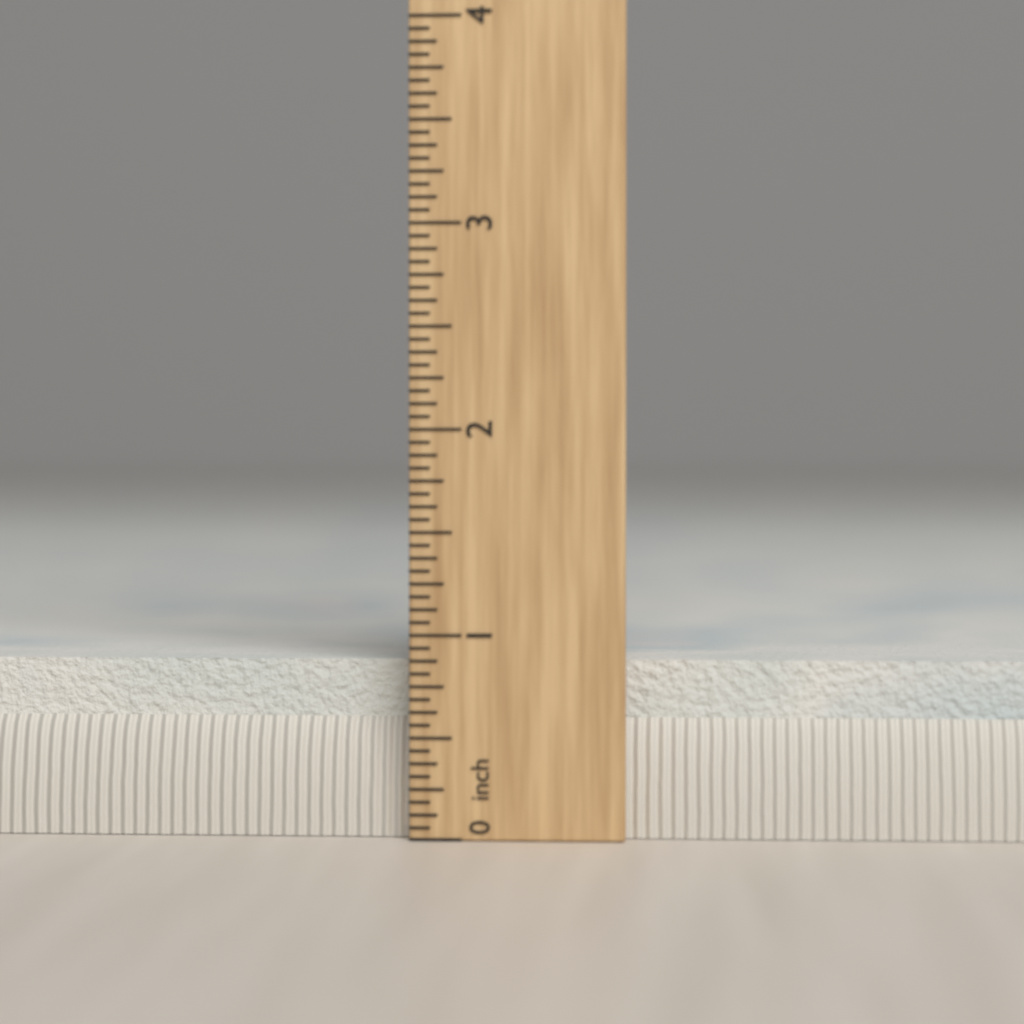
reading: 0.8750 in
